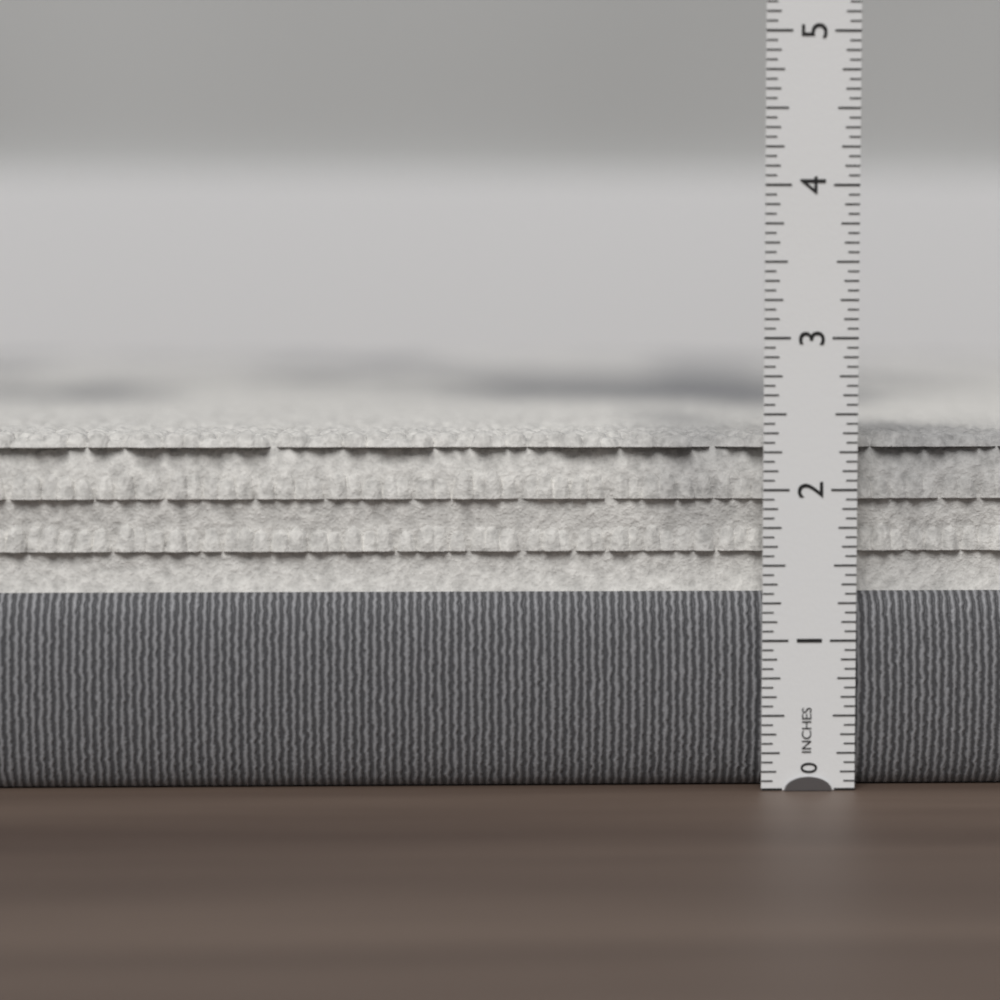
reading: 2.3750 in
